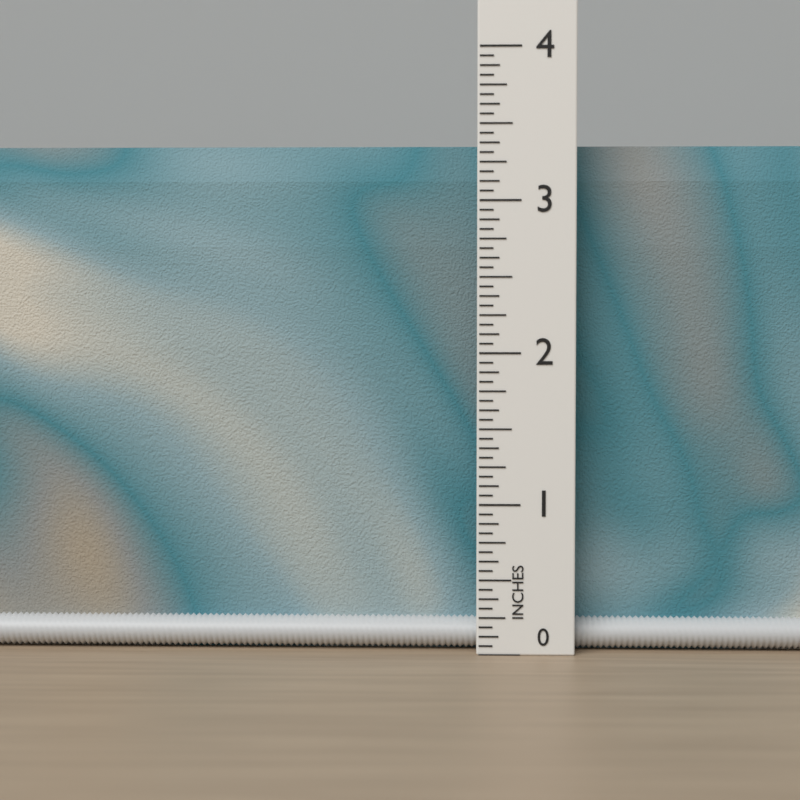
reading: 3.3750 in
